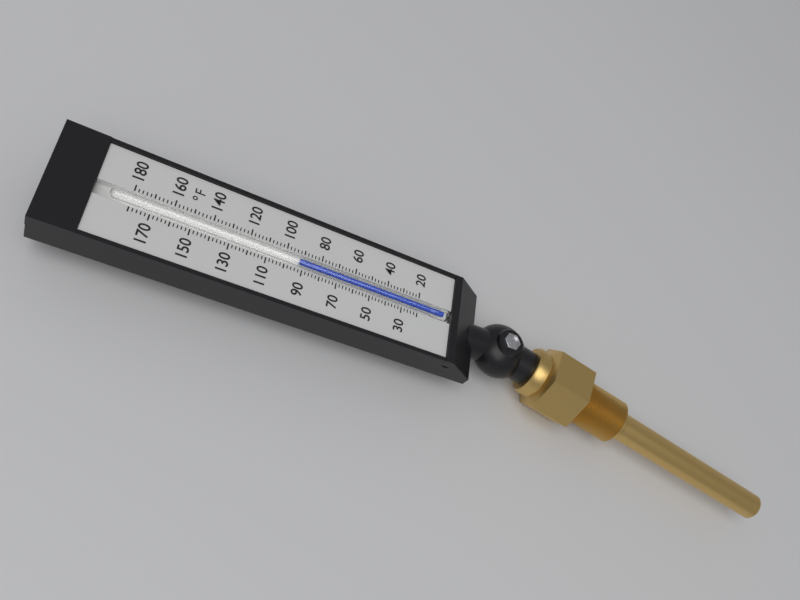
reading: 92 °F
